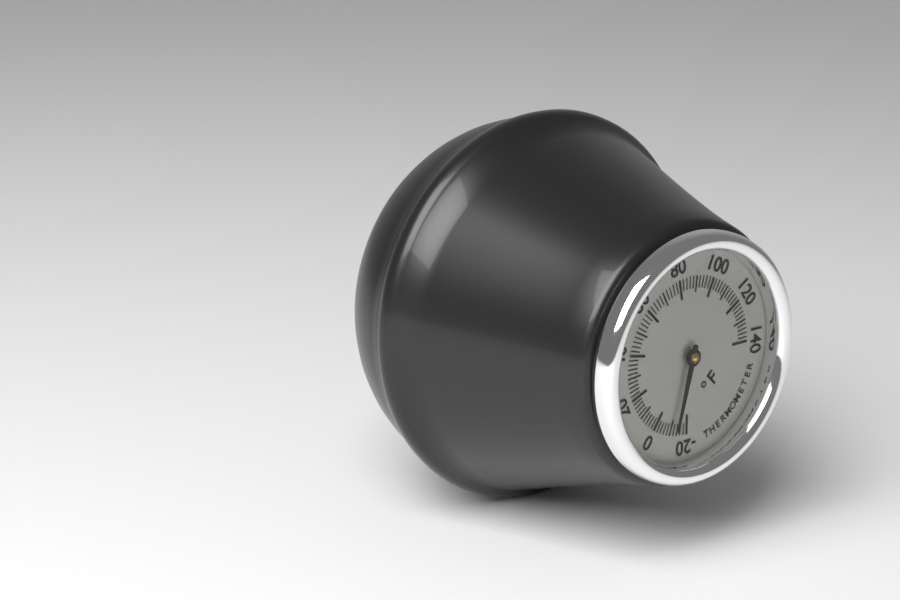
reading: -12 °F
